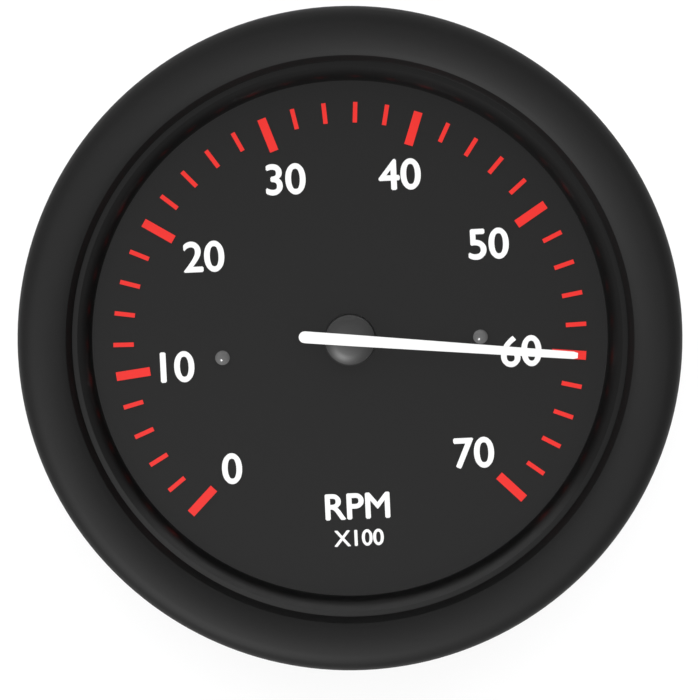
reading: 60 RPM x100
